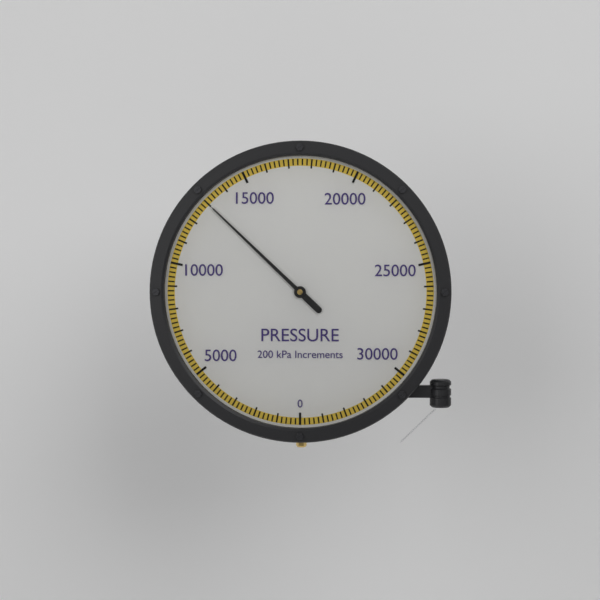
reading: 13000 kPa
